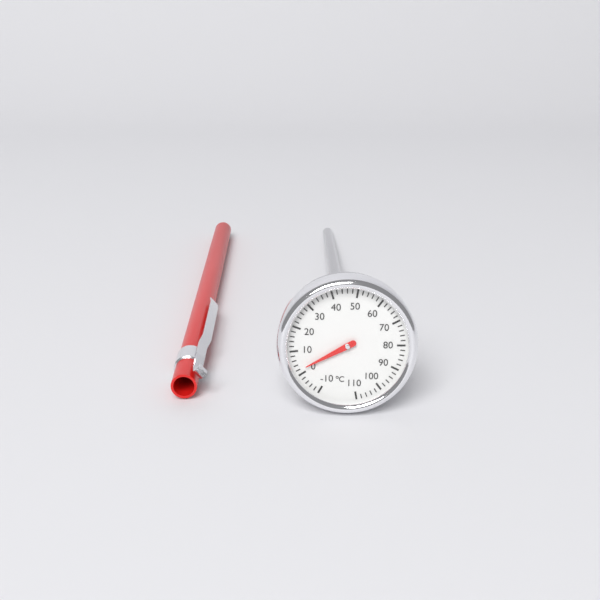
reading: 2 °C
